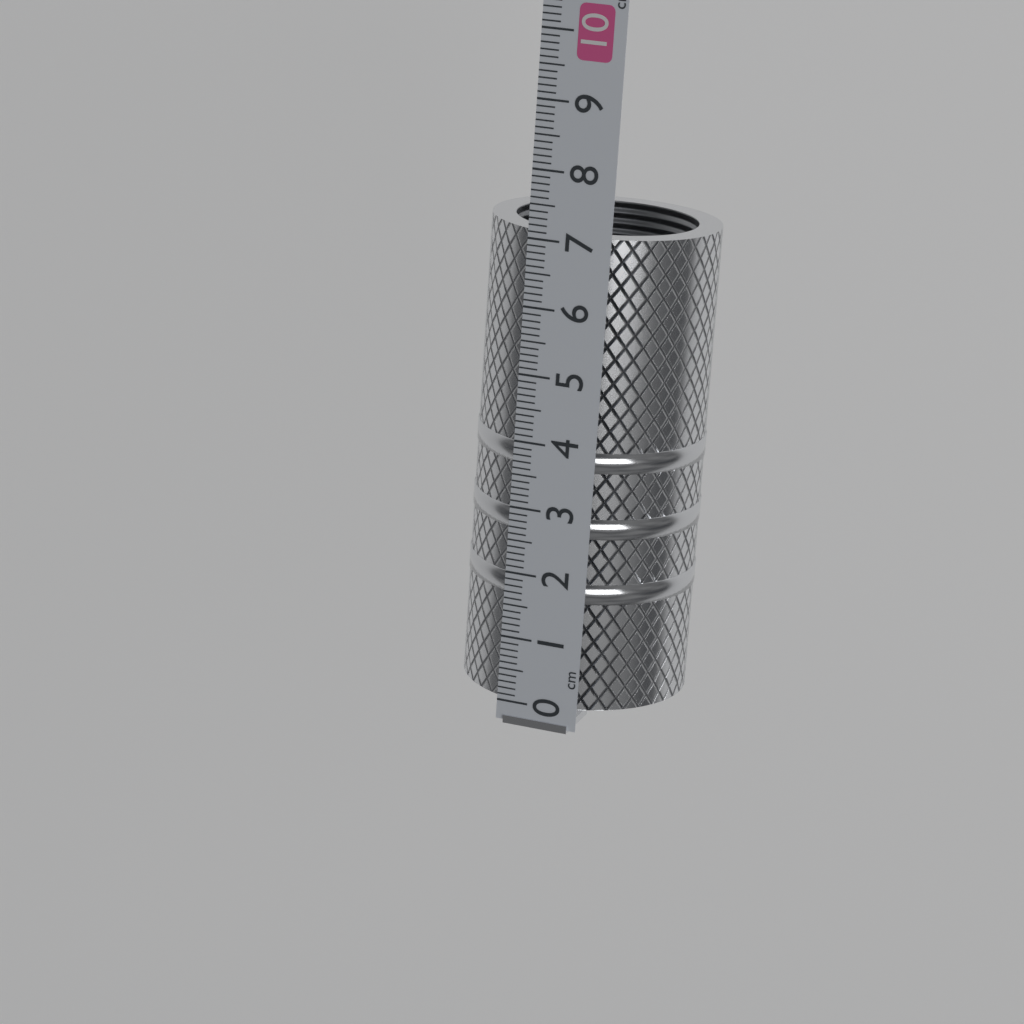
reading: 7.1 cm
